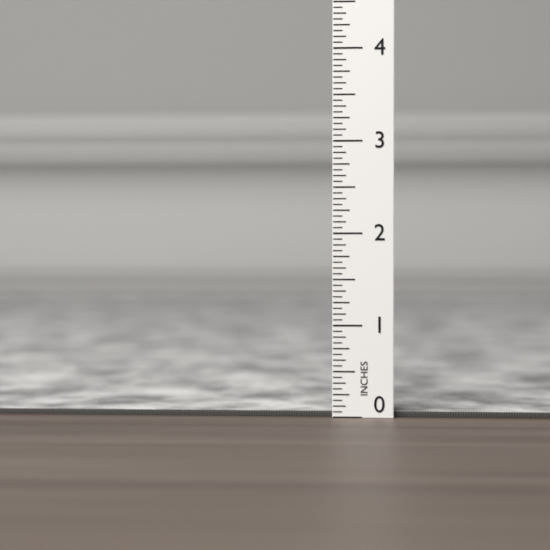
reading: 0.0625 in
